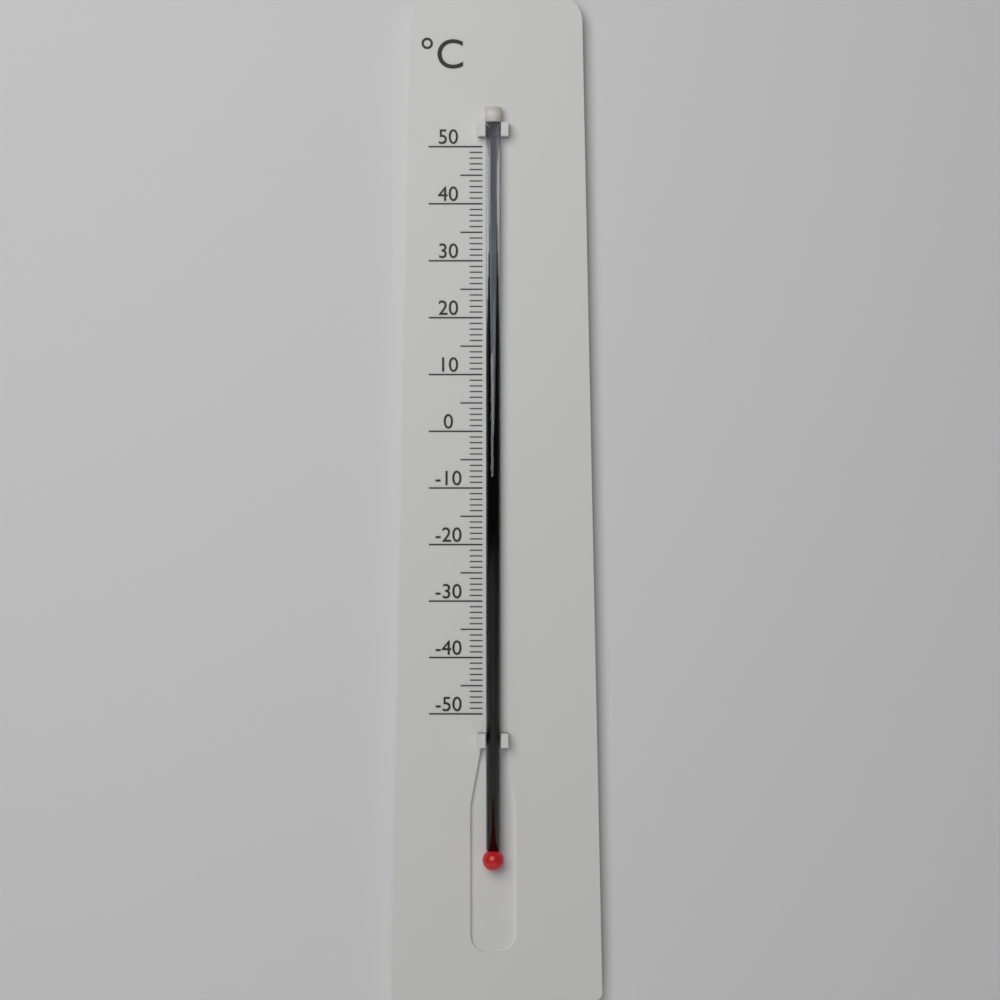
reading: -8 °C
